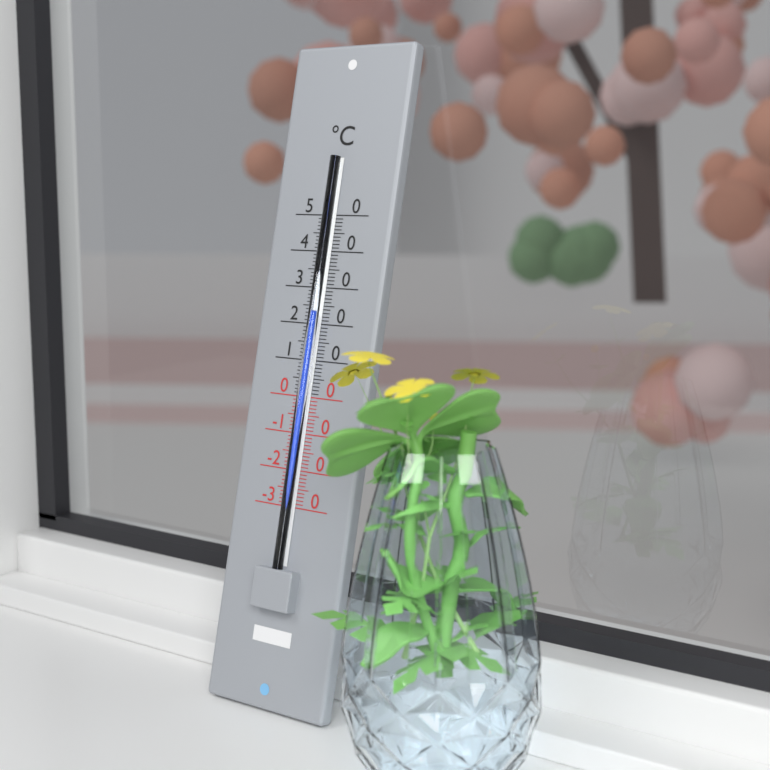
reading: 23 °C
